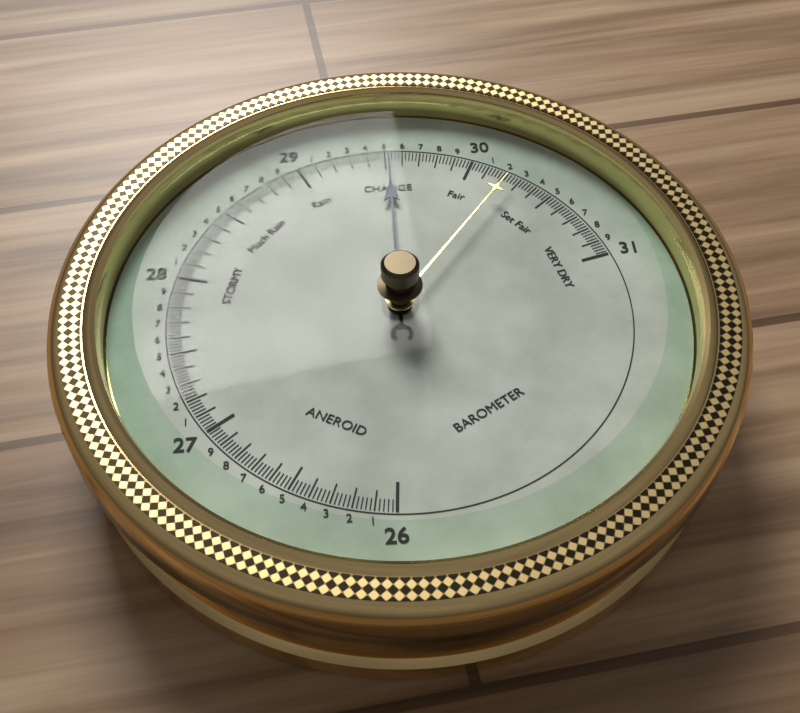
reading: 29.52 (no unit)
